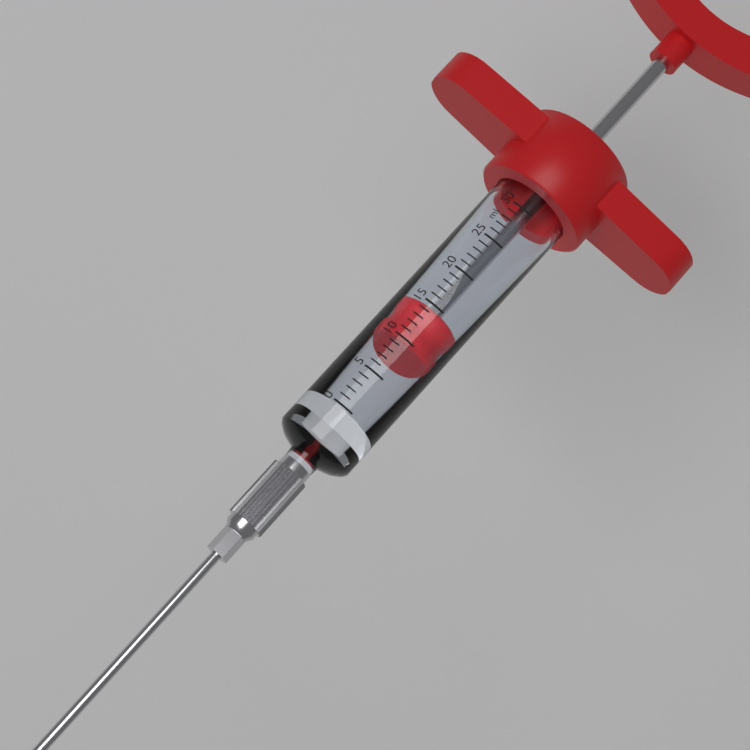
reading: 10 ml
